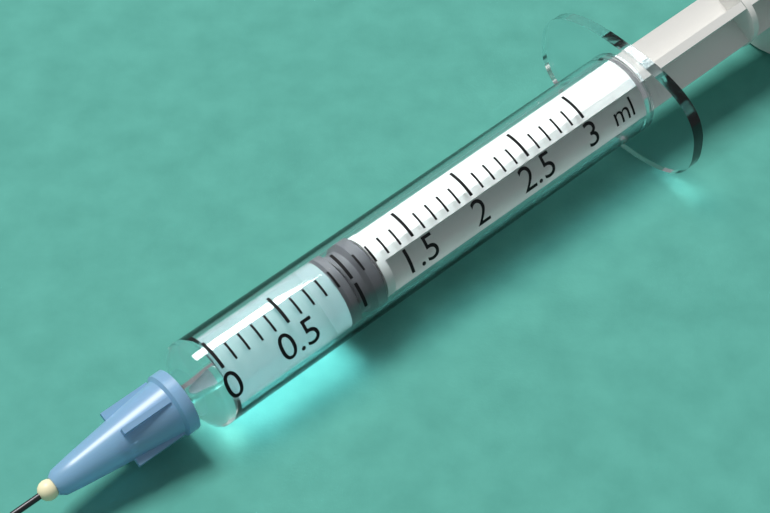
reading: 0.9 ml
